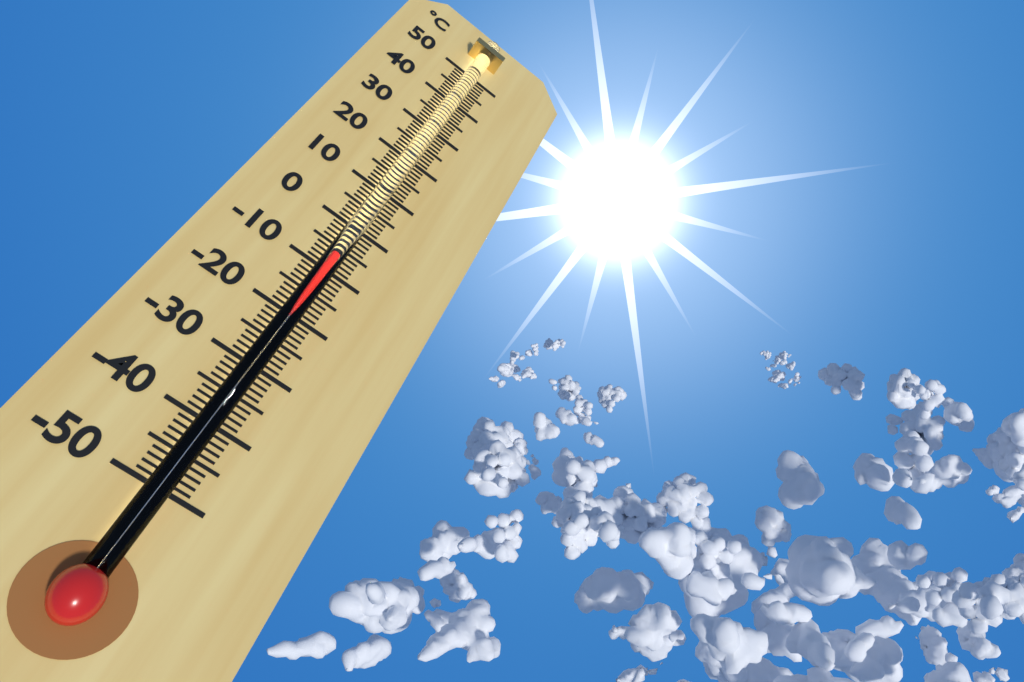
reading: -8 °C
